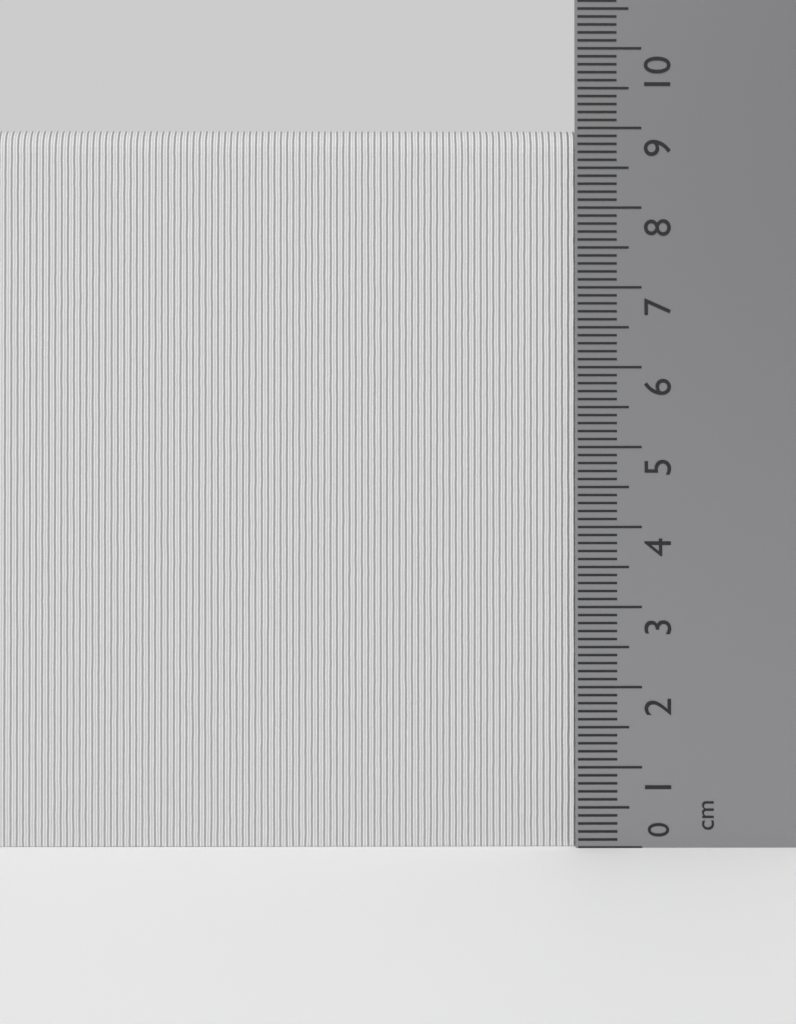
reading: 9.0 cm
